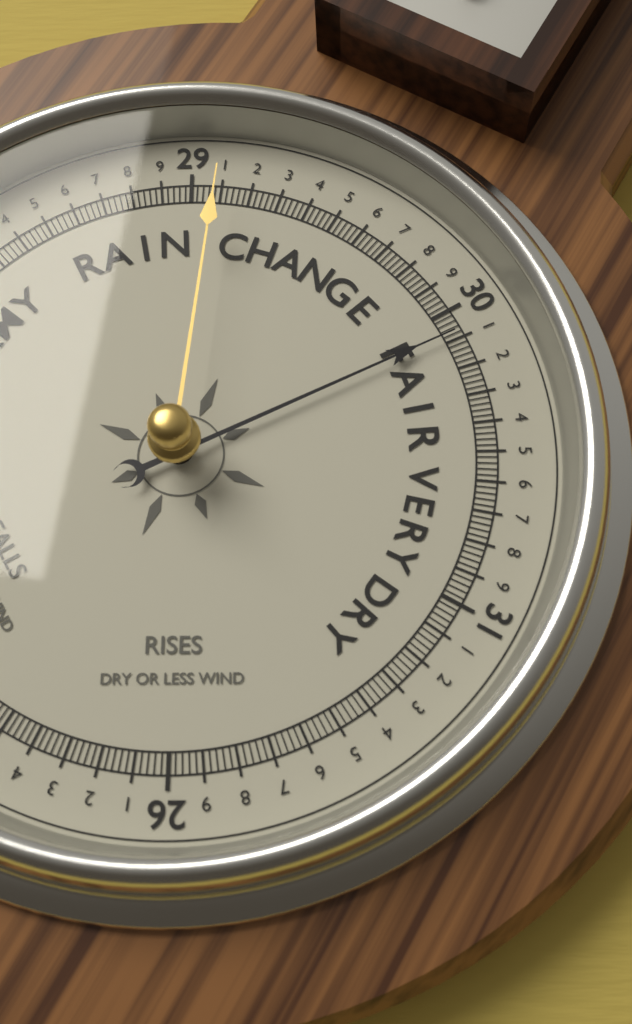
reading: 30.08 (no unit)
